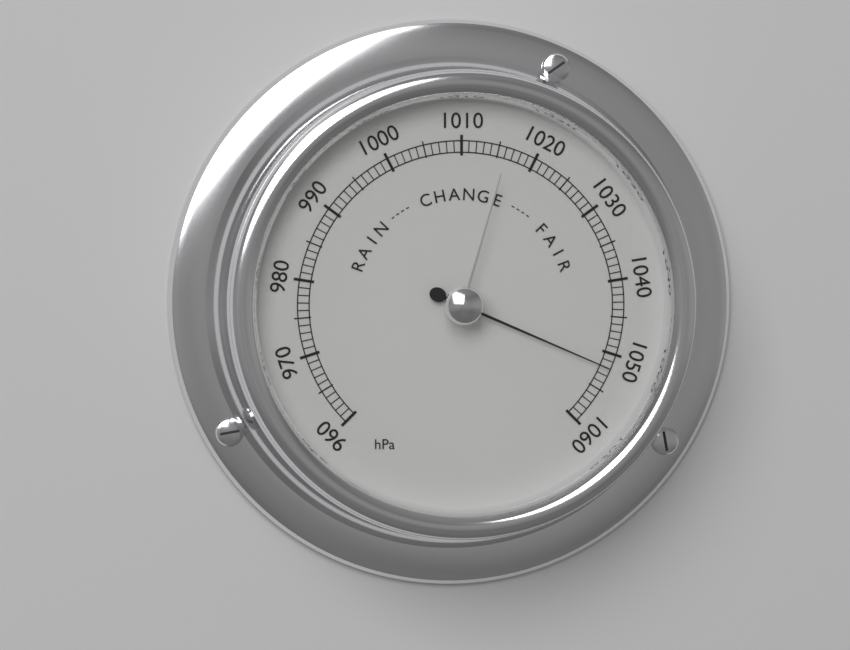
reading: 1052 hPa
